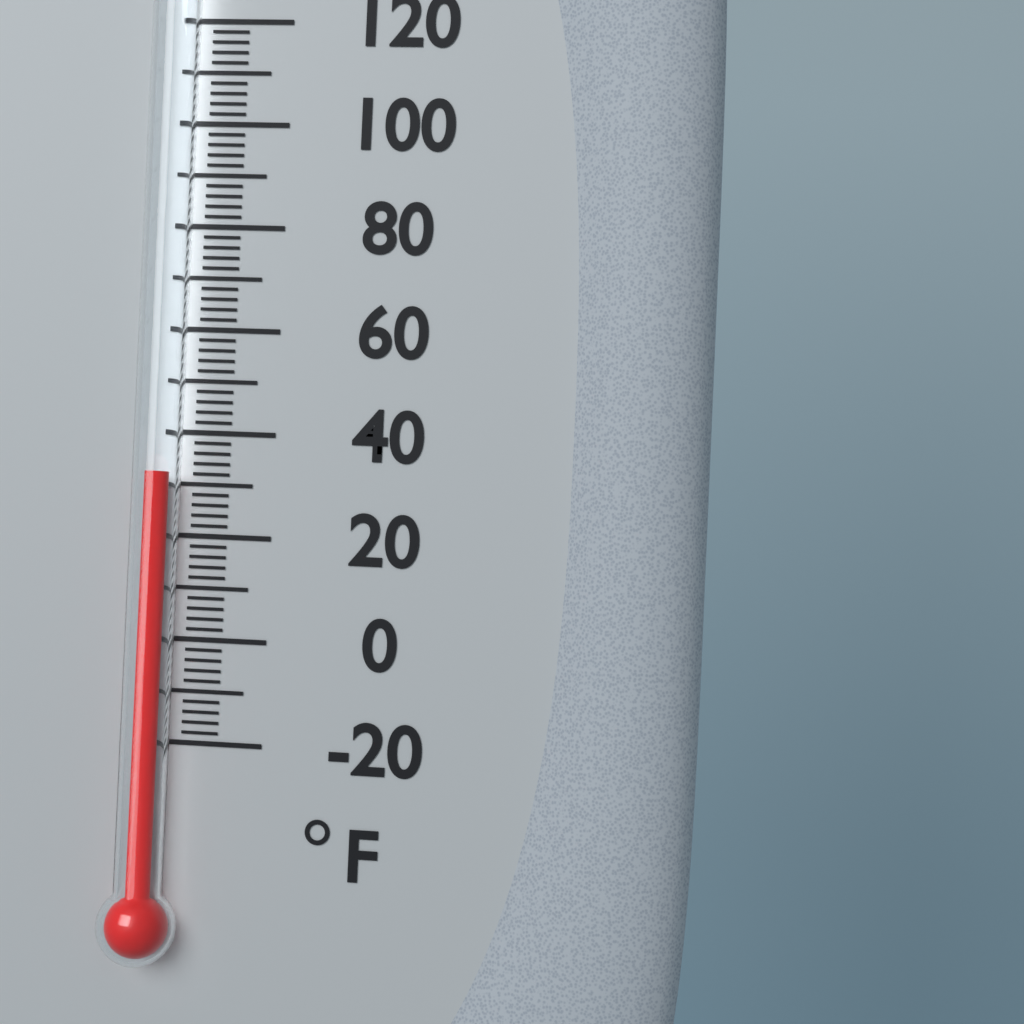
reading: 32 °F
